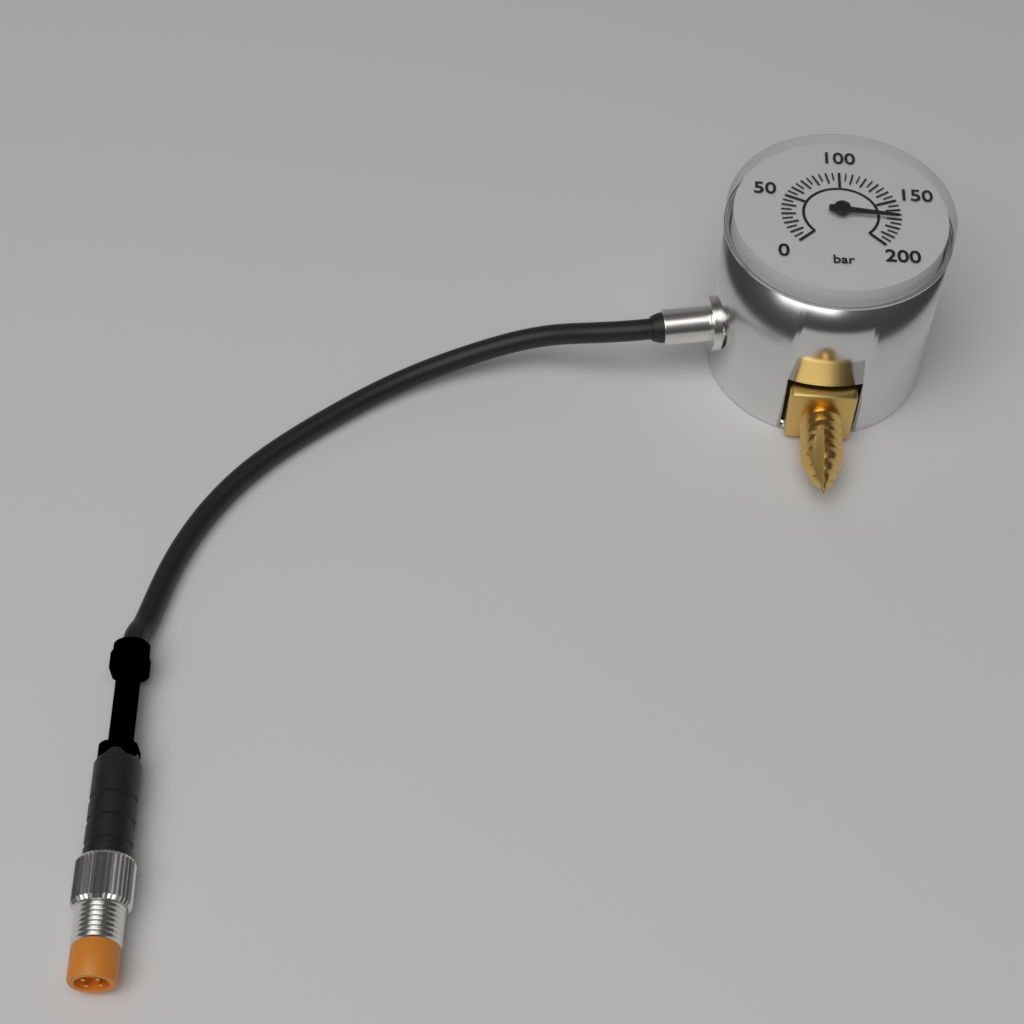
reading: 170 bar
